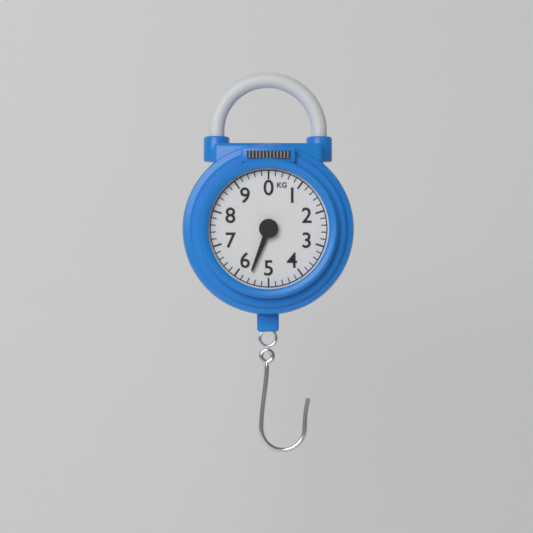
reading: 5.6 kg
